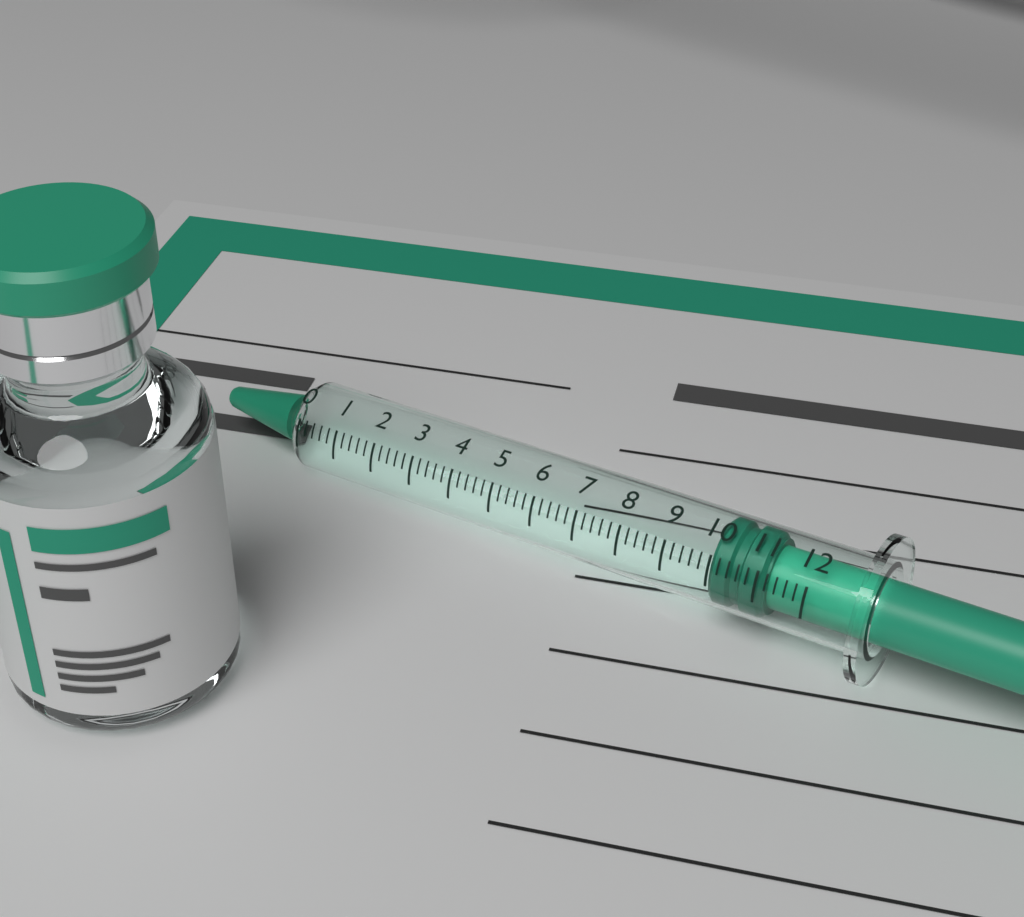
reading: 10.0 (no unit)
